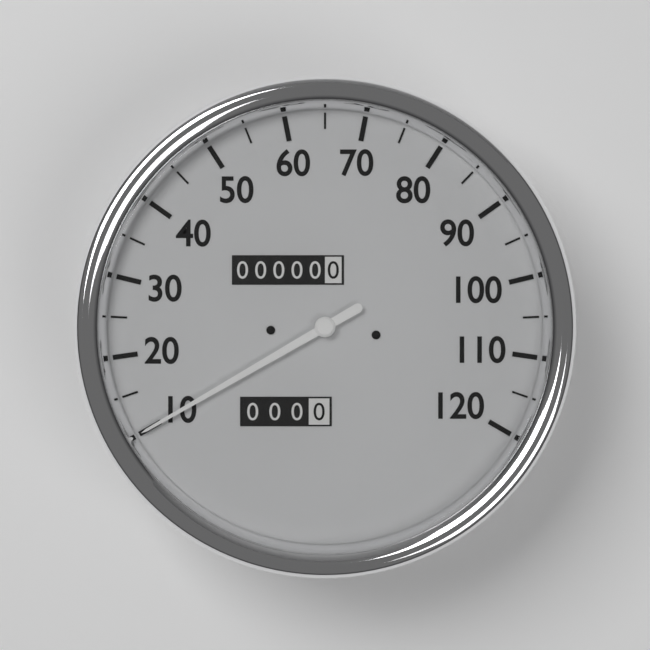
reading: 10 (no unit)
